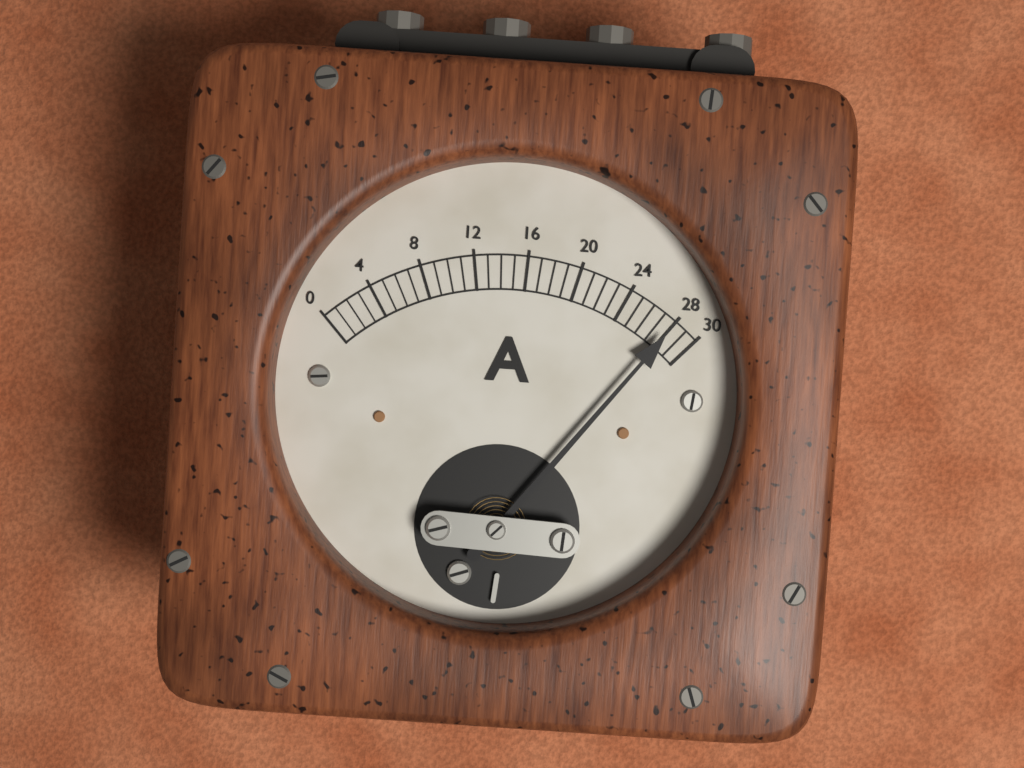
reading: 28 A
